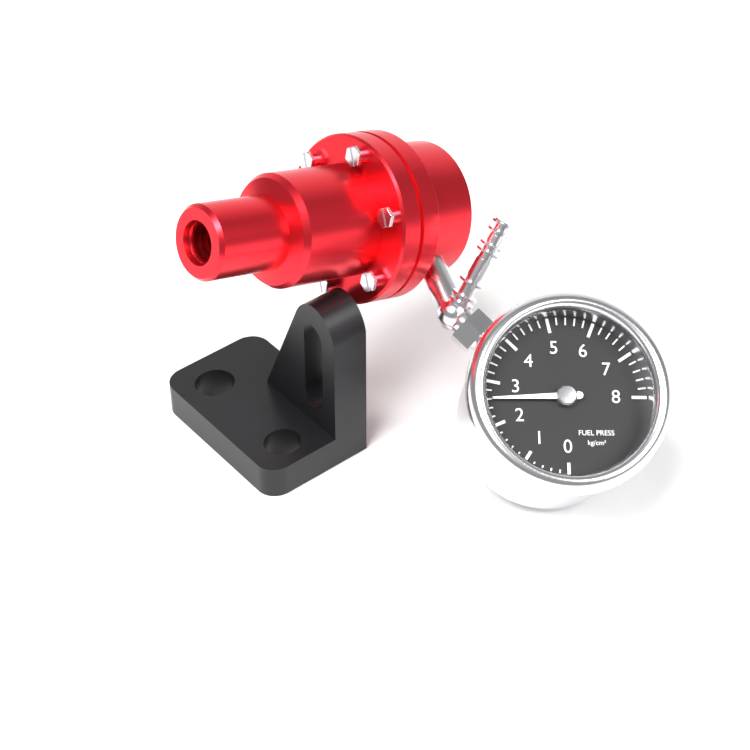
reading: 2.6 kg/cm²
